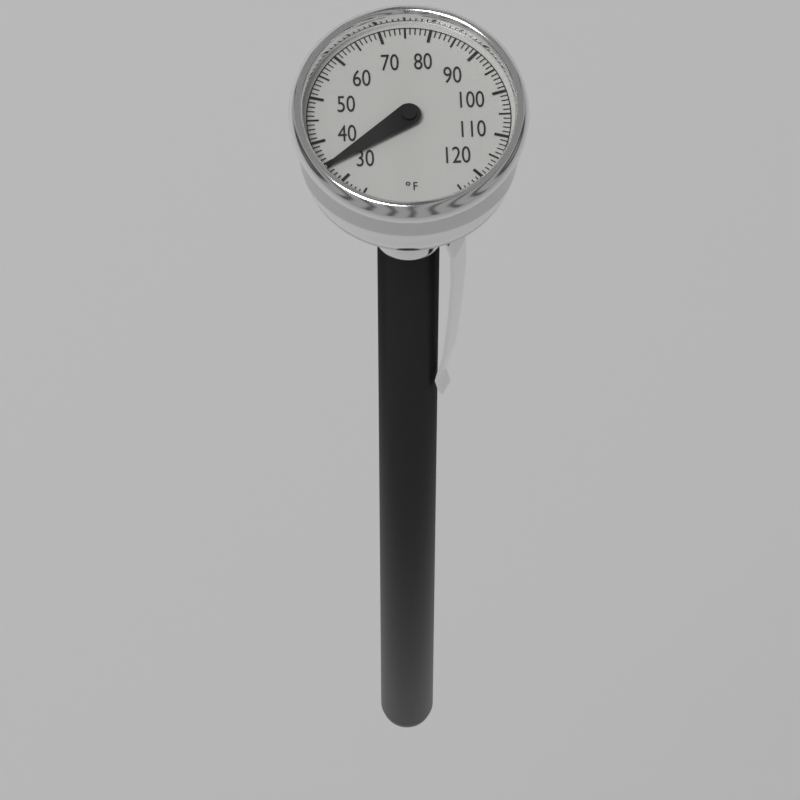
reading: 34 °F
